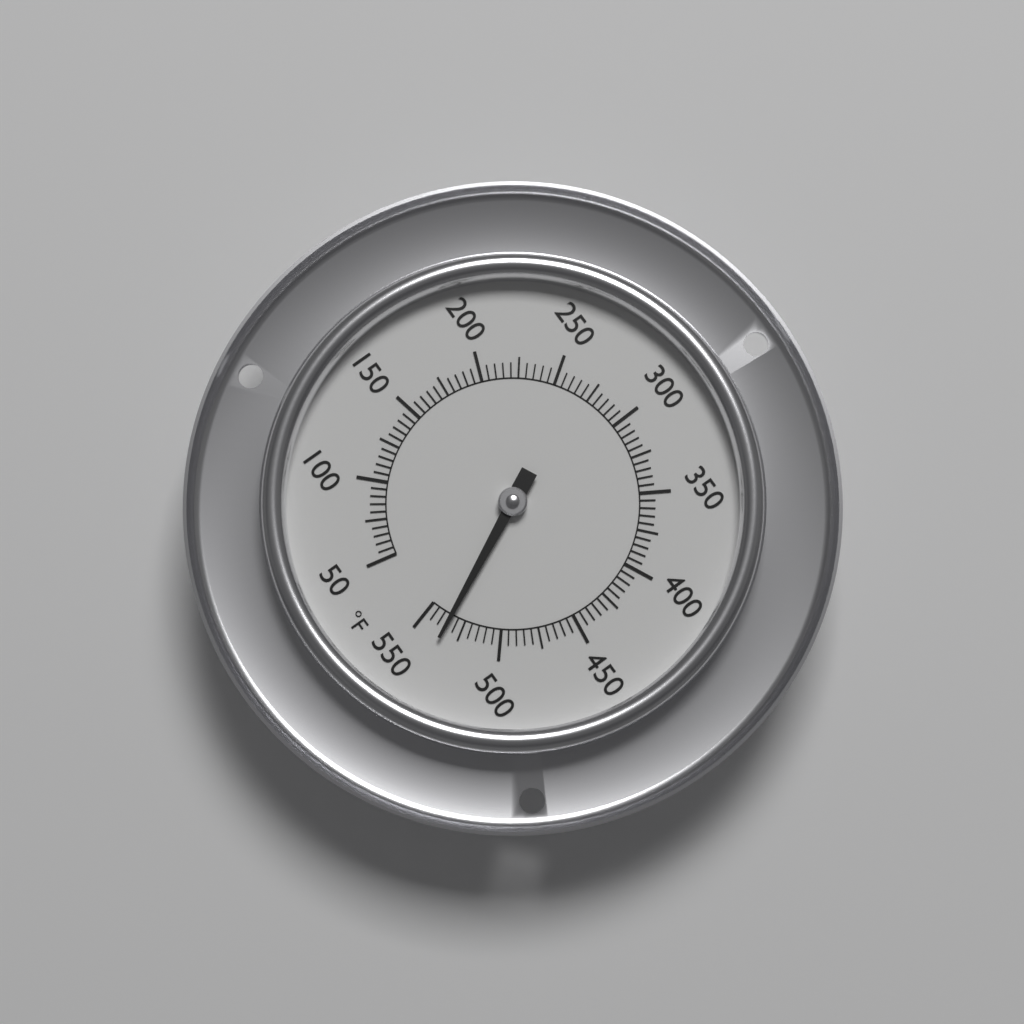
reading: 535 °F
